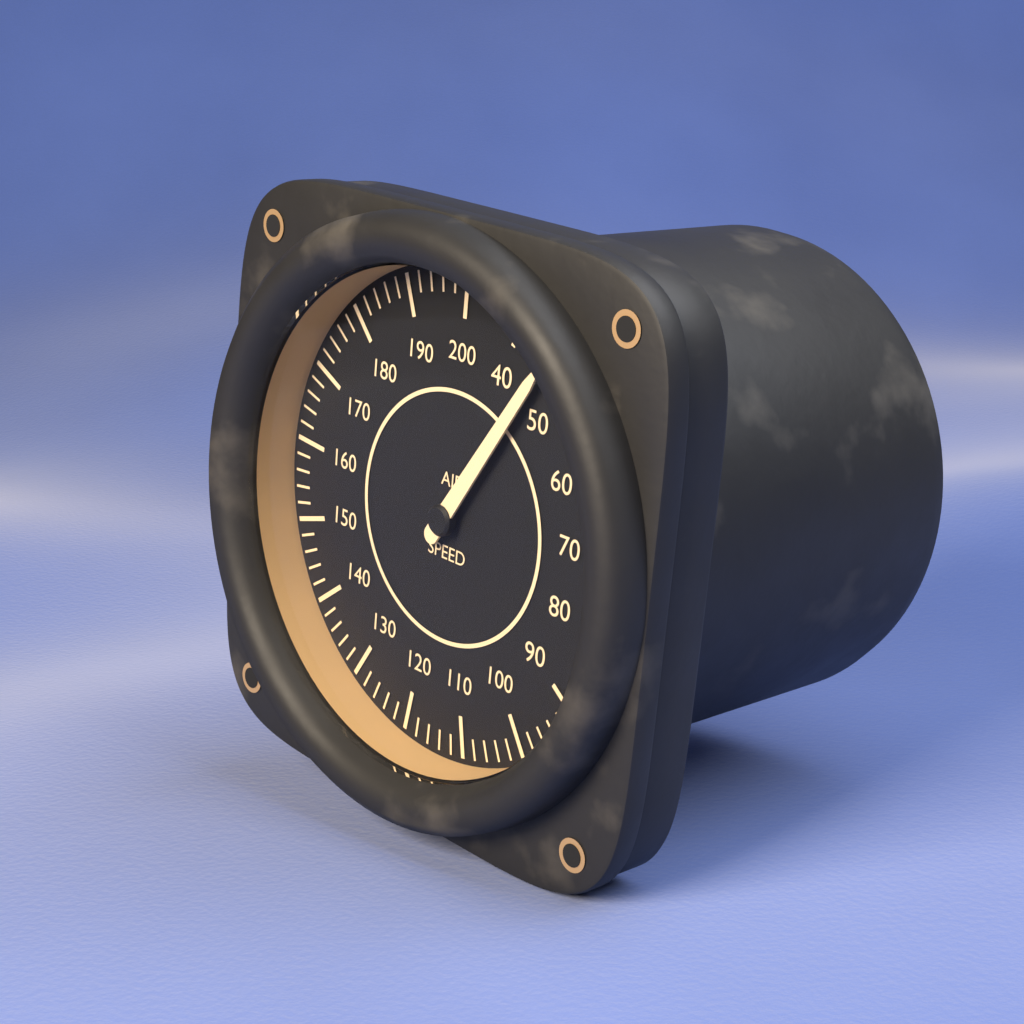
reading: 46 (no unit)
